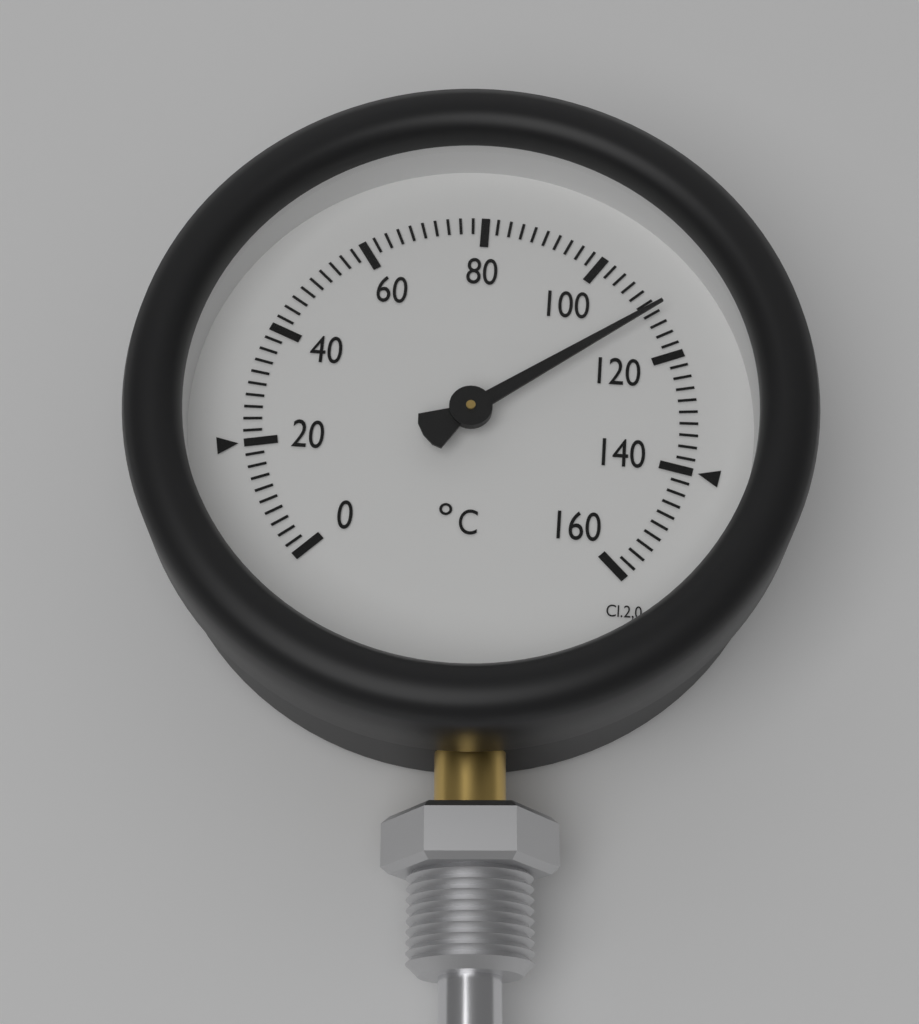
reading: 112 °C
